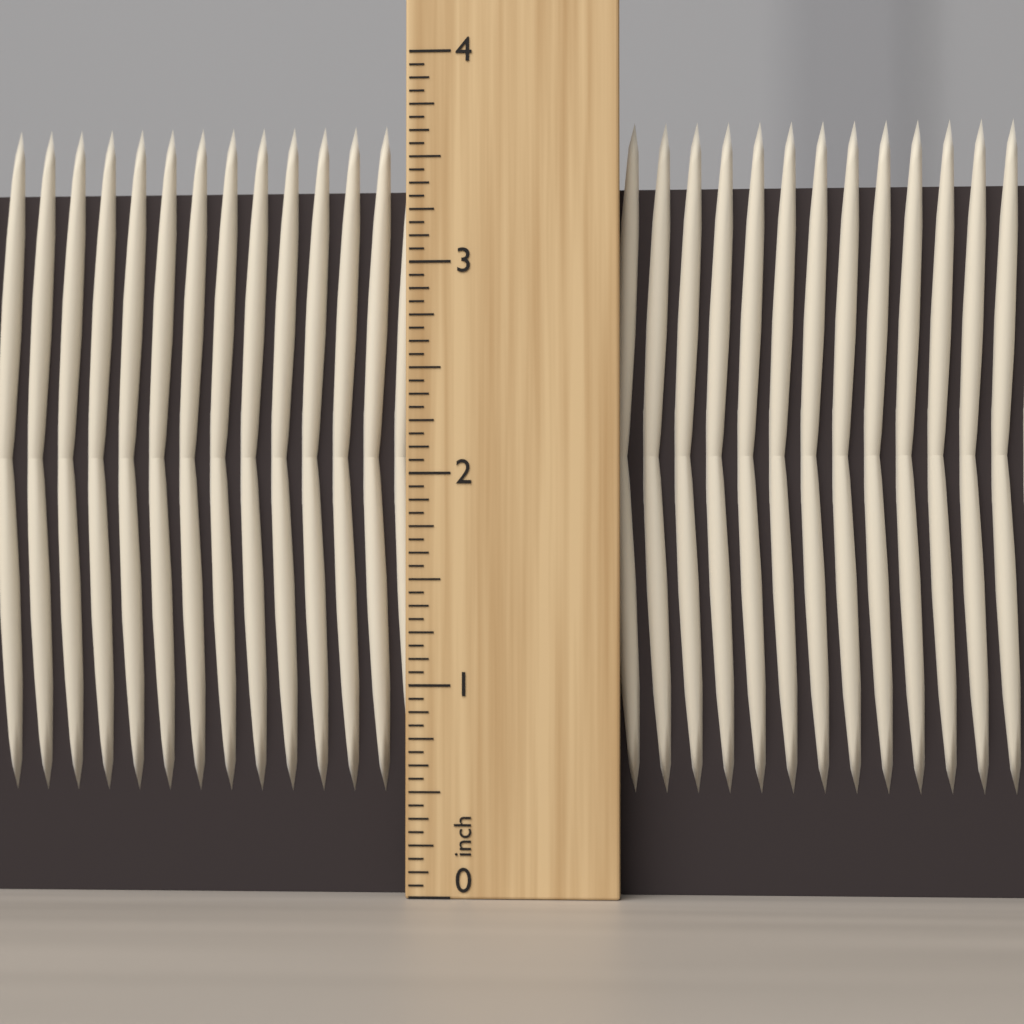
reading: 3.6875 inch
